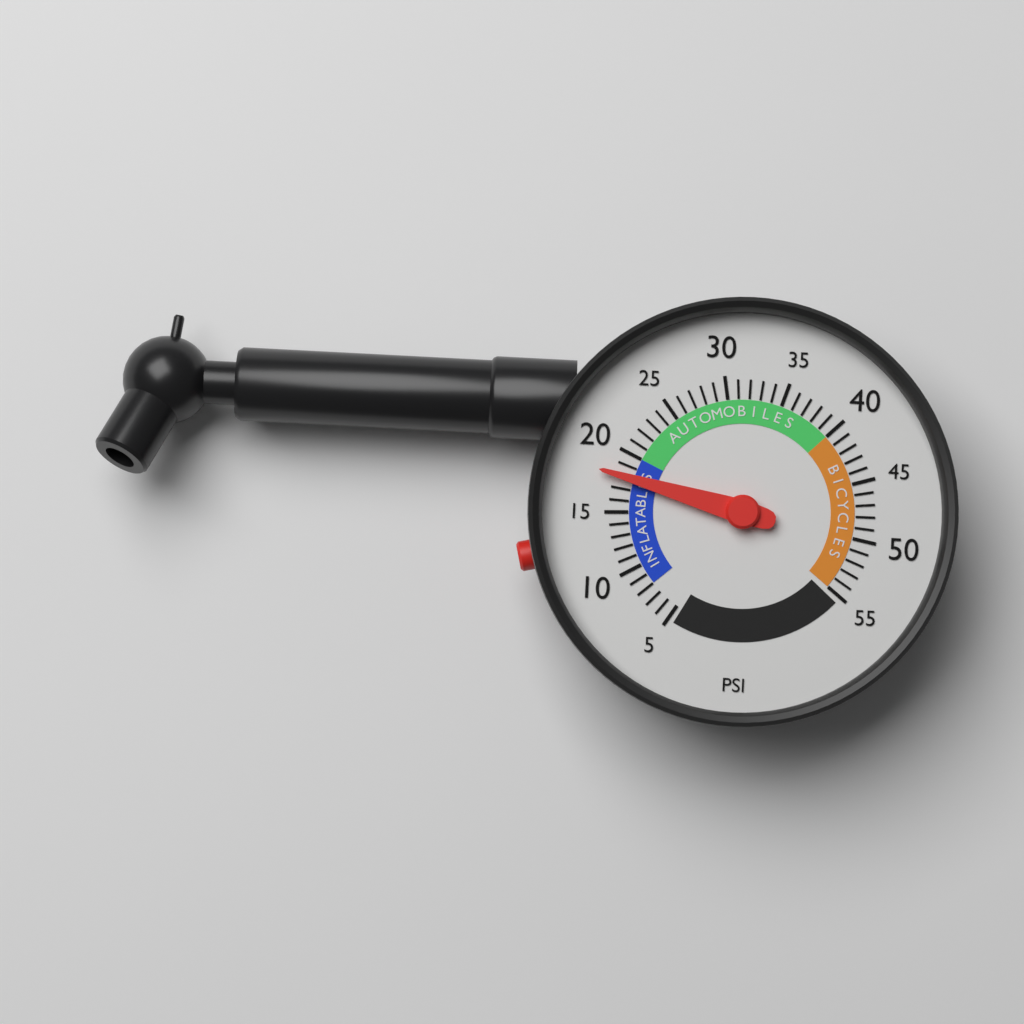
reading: 18 psi
